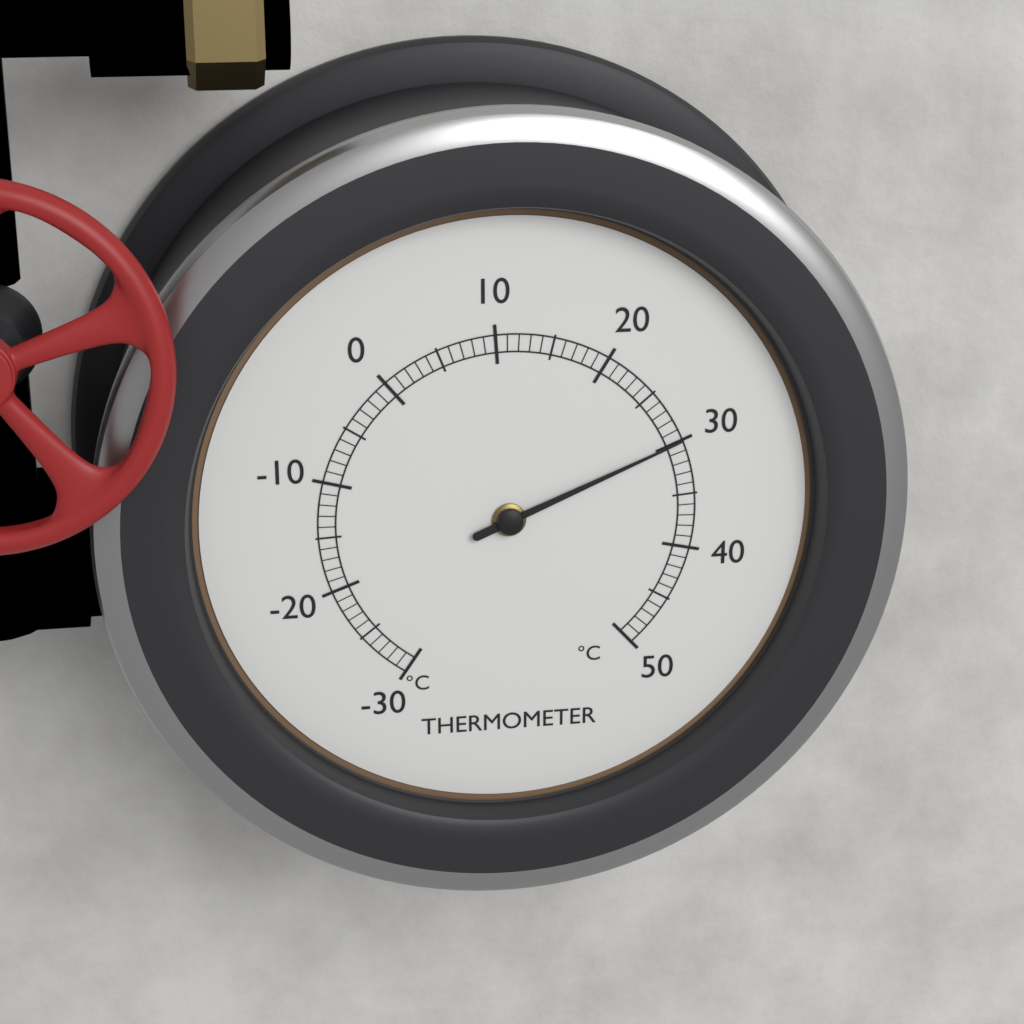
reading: 30 °C
